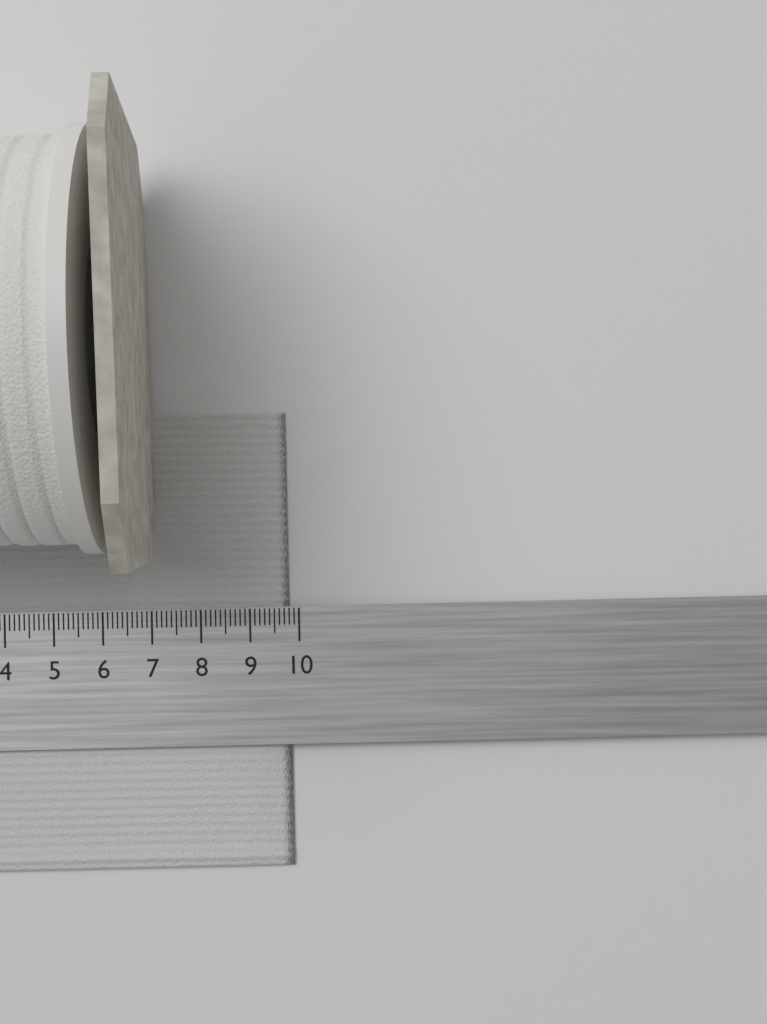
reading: 9.8 cm
